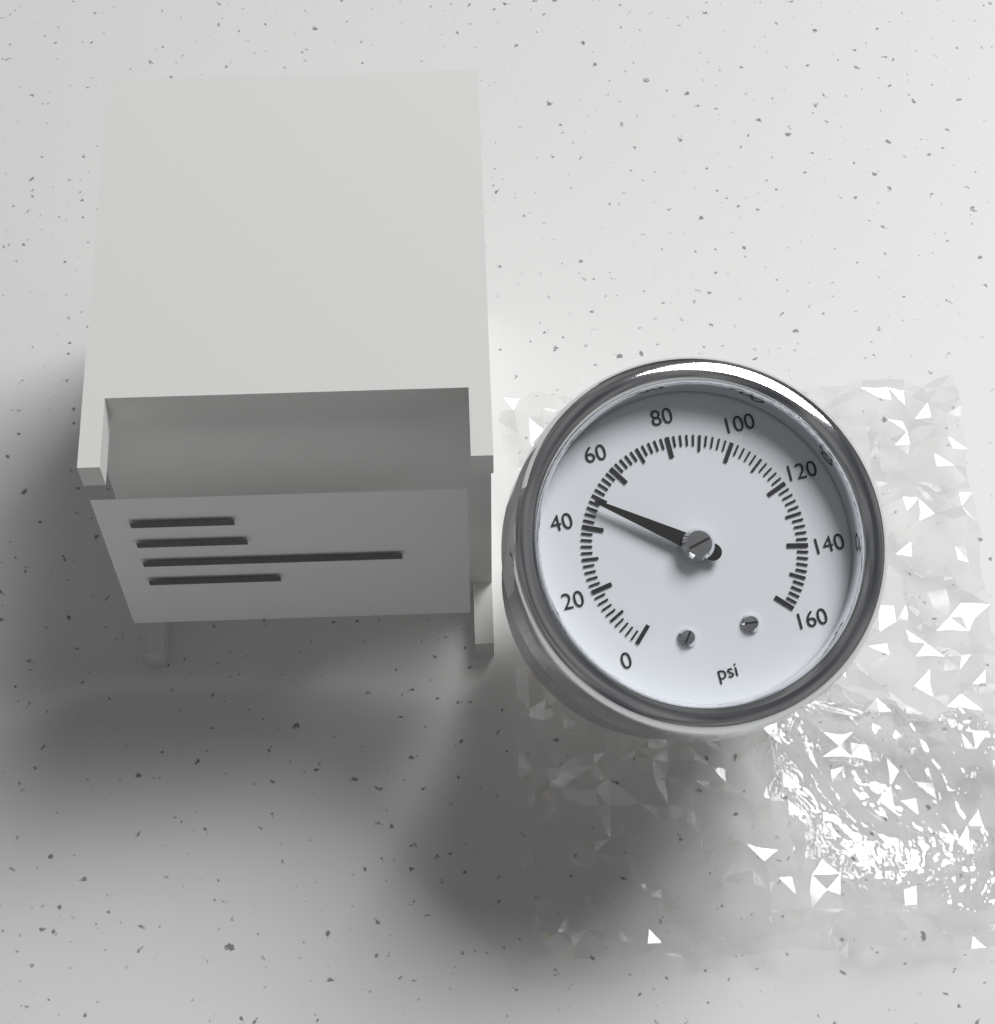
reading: 48 psi
